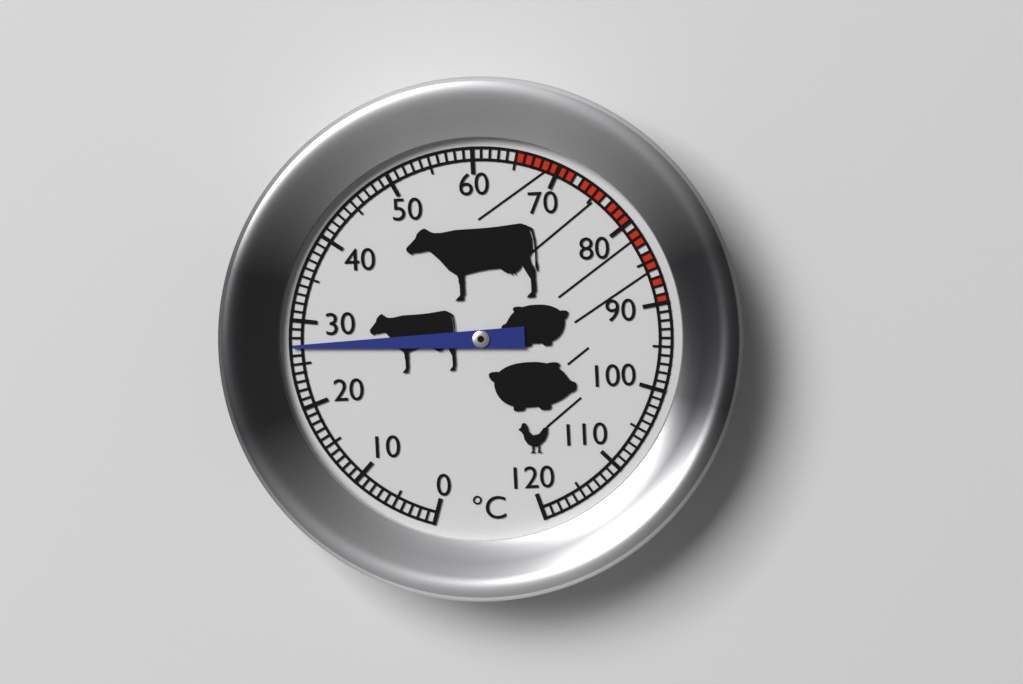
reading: 27 °C
